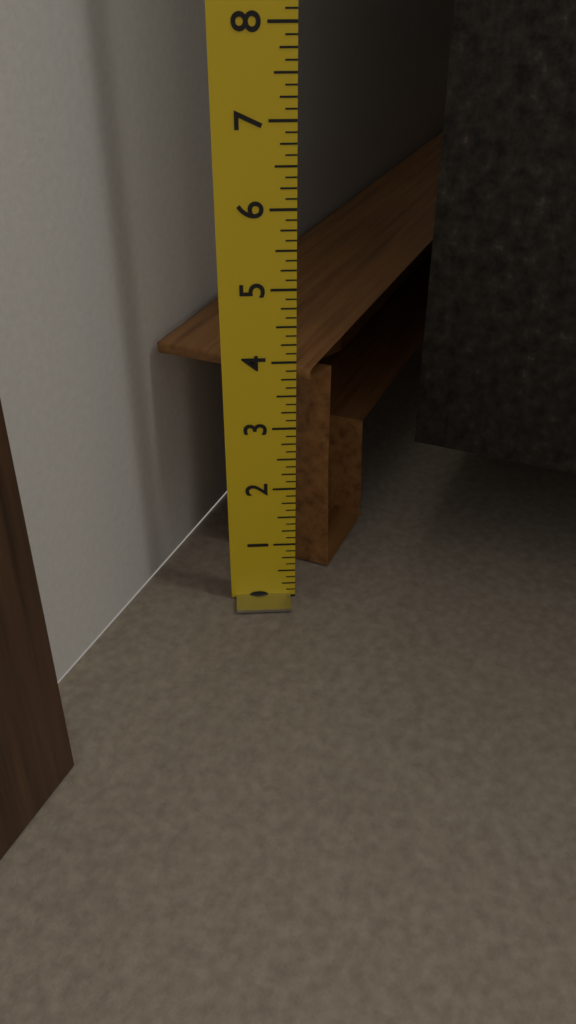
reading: 3.875 in
